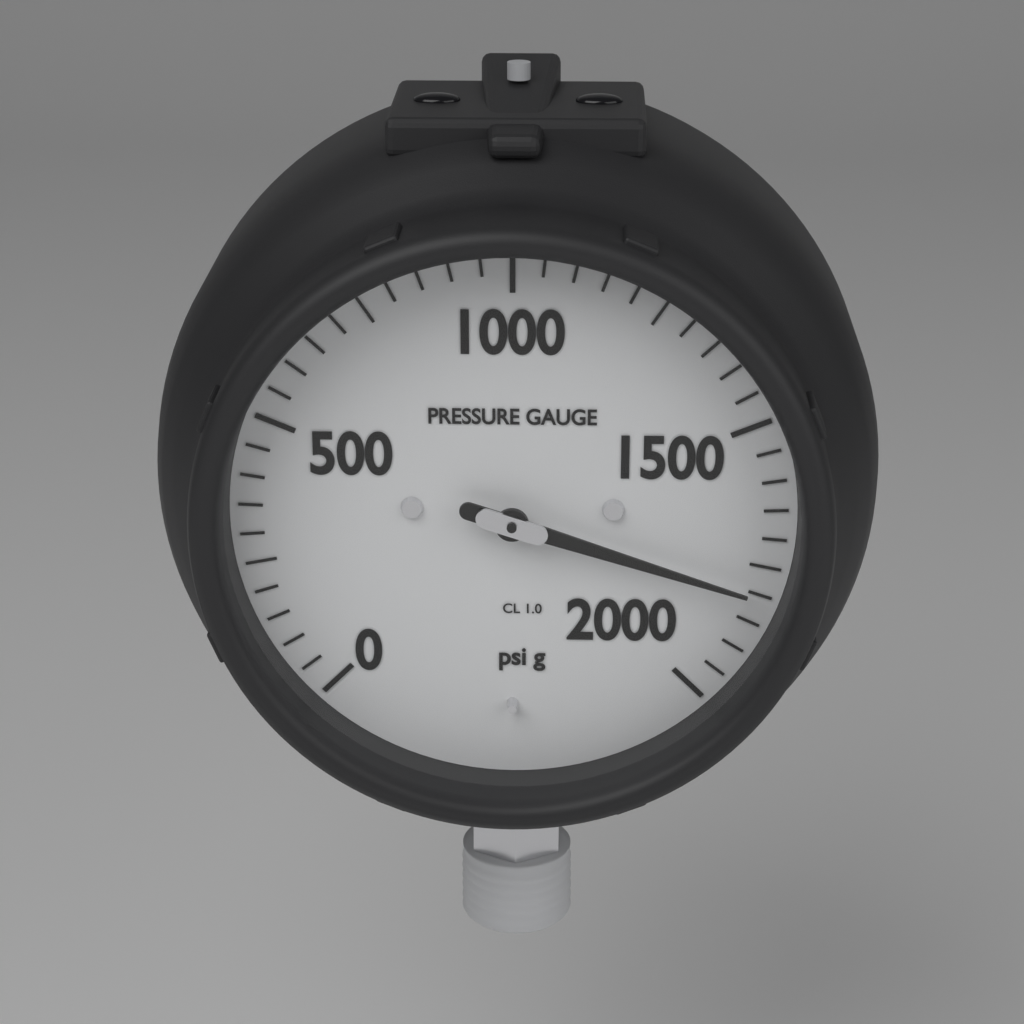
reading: 1800 psi
